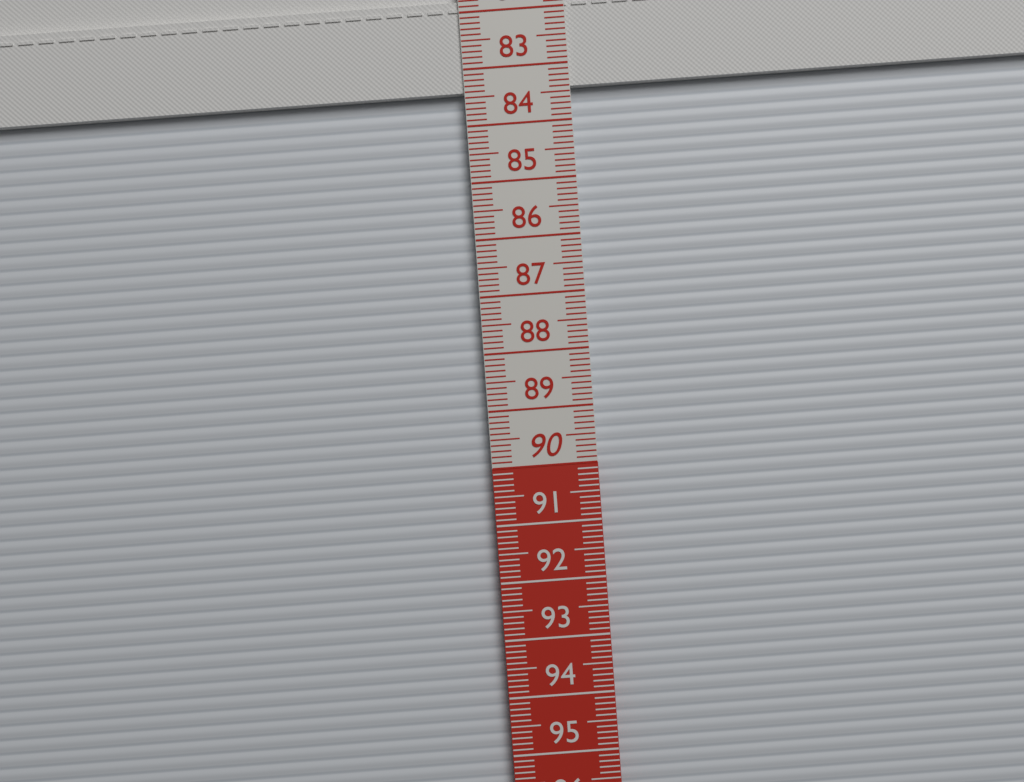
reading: 83.4 cm
